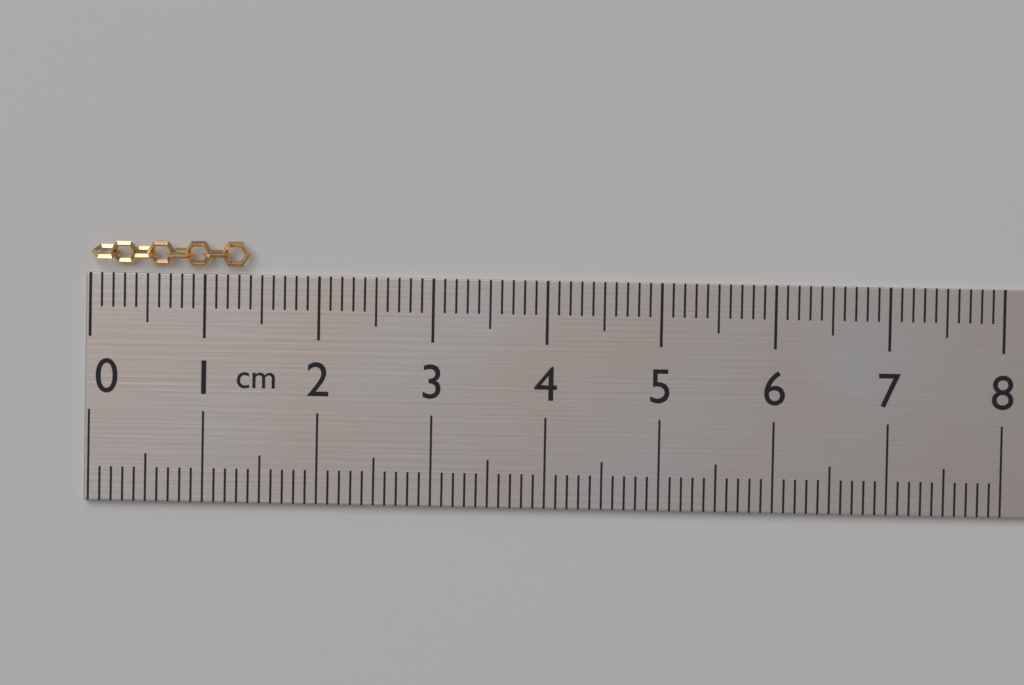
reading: 1.4 cm
